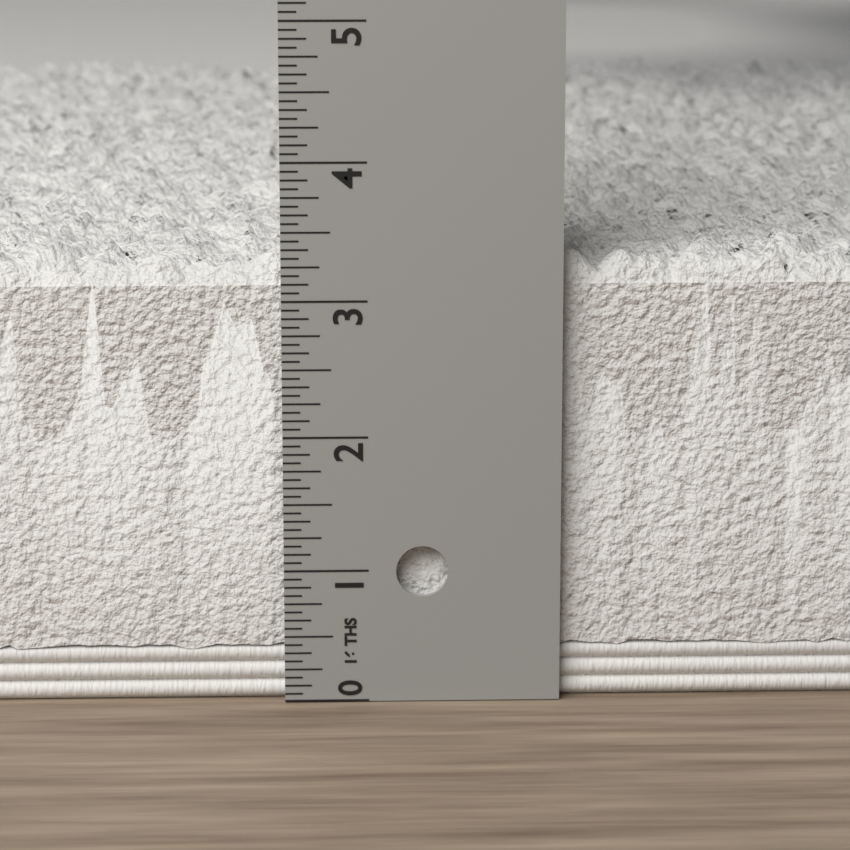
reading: 3.4375 in
